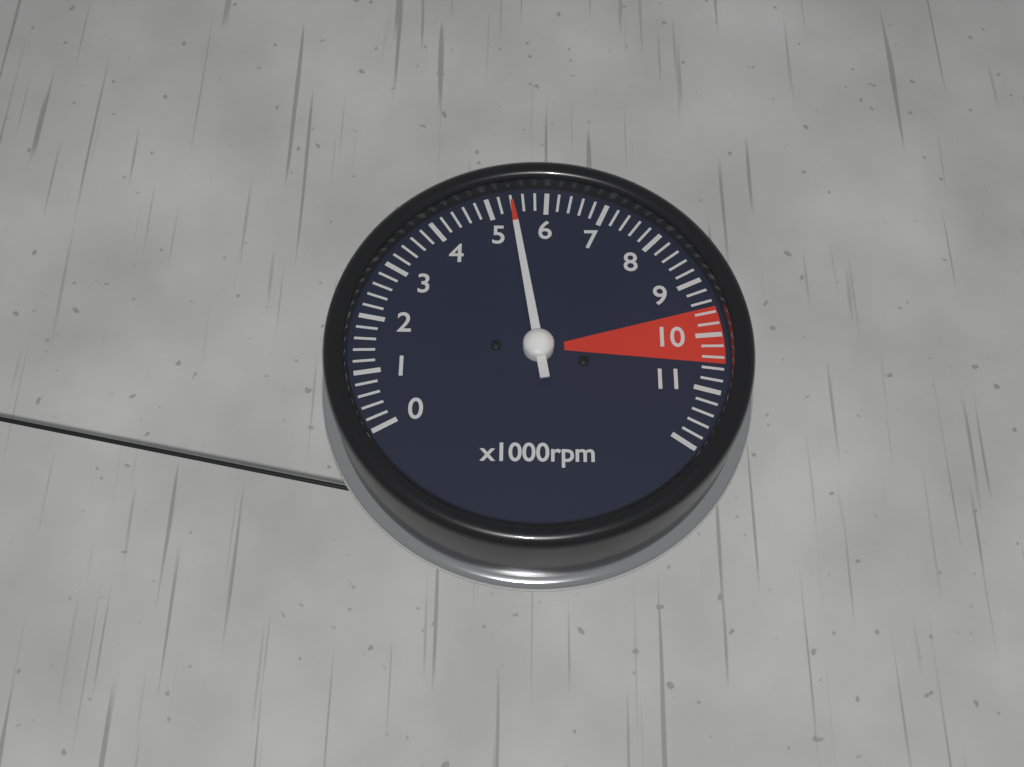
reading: 5400 rpm
